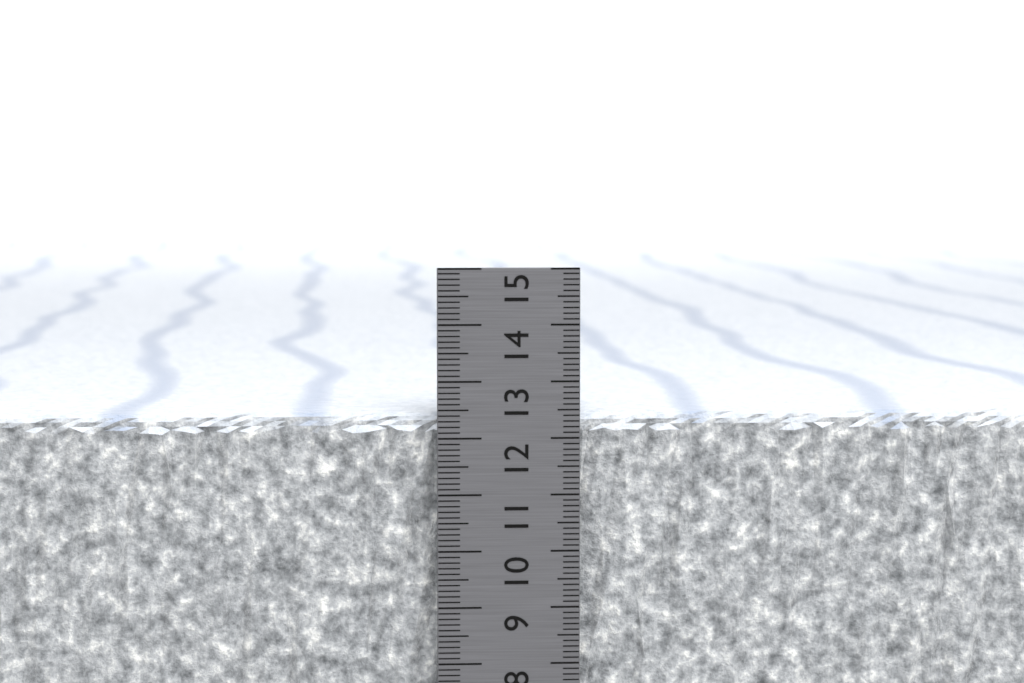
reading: 12.4 cm
